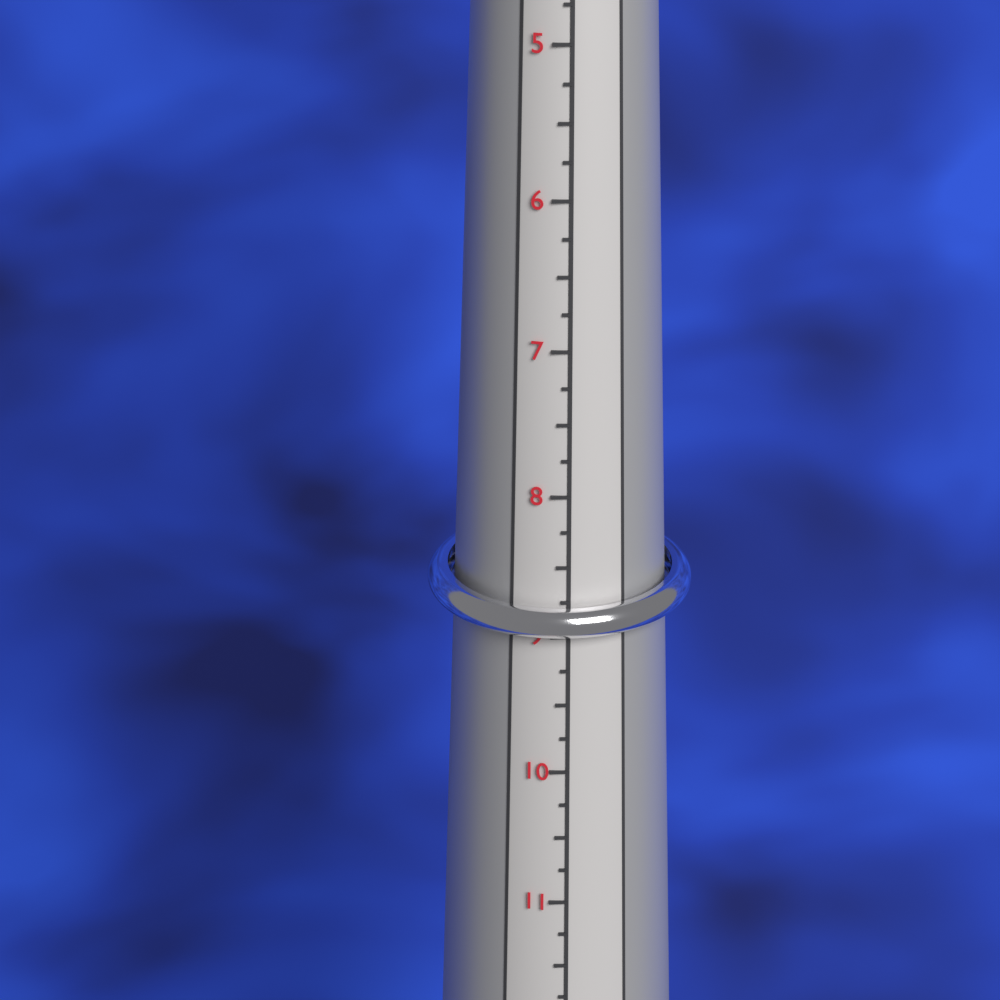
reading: 9.25 (no unit)
